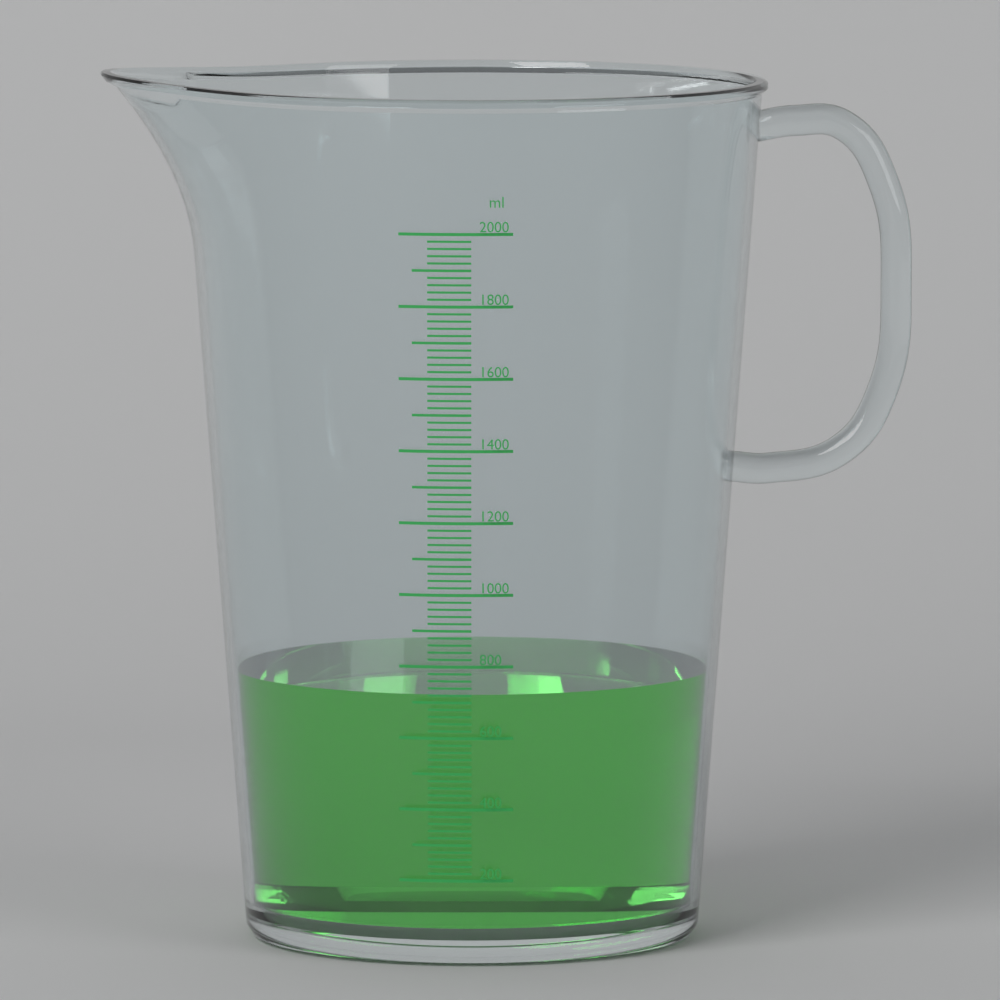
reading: 720 ml
